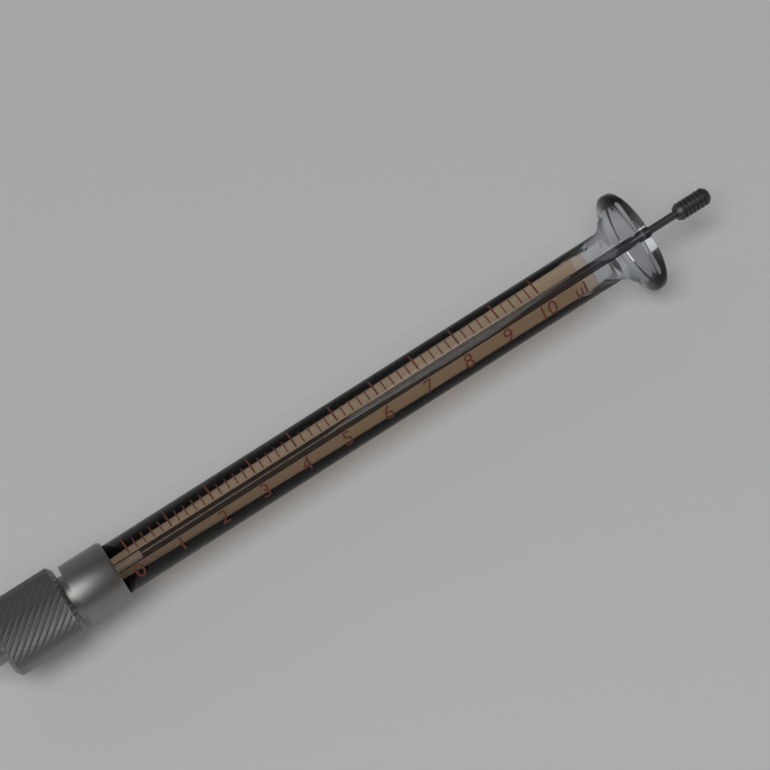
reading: 0.2 µl
